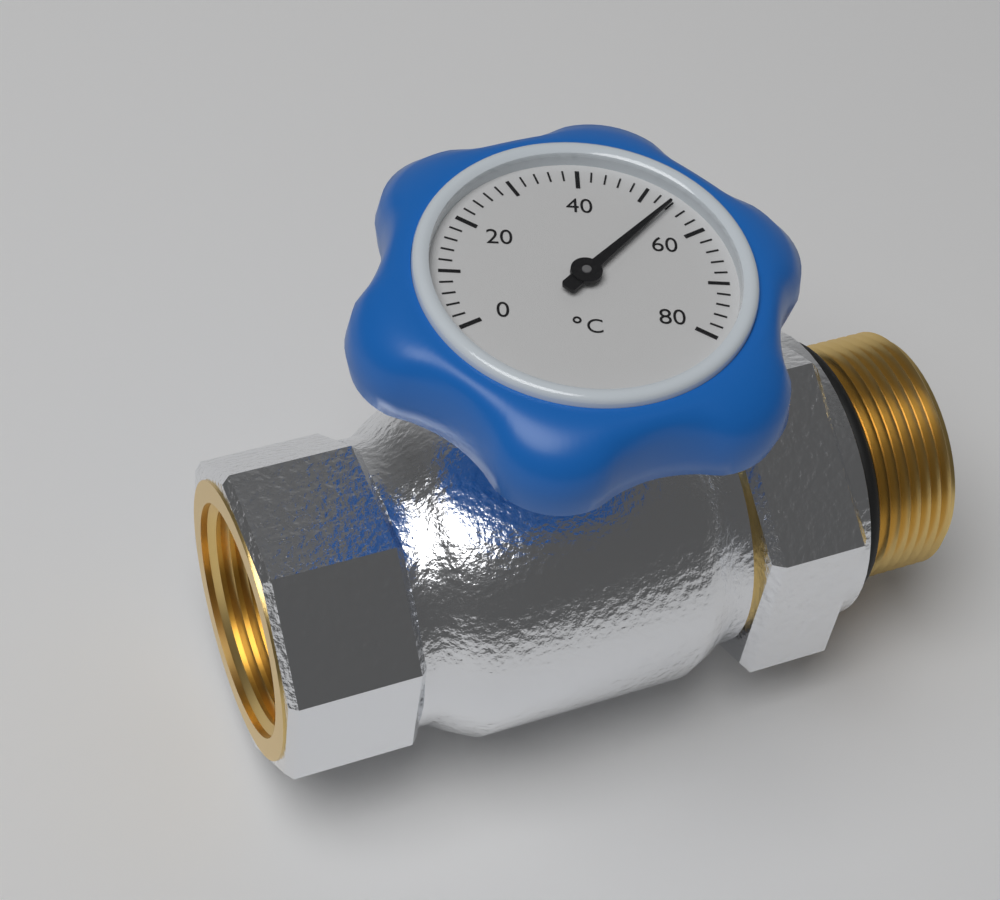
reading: 54 °C
